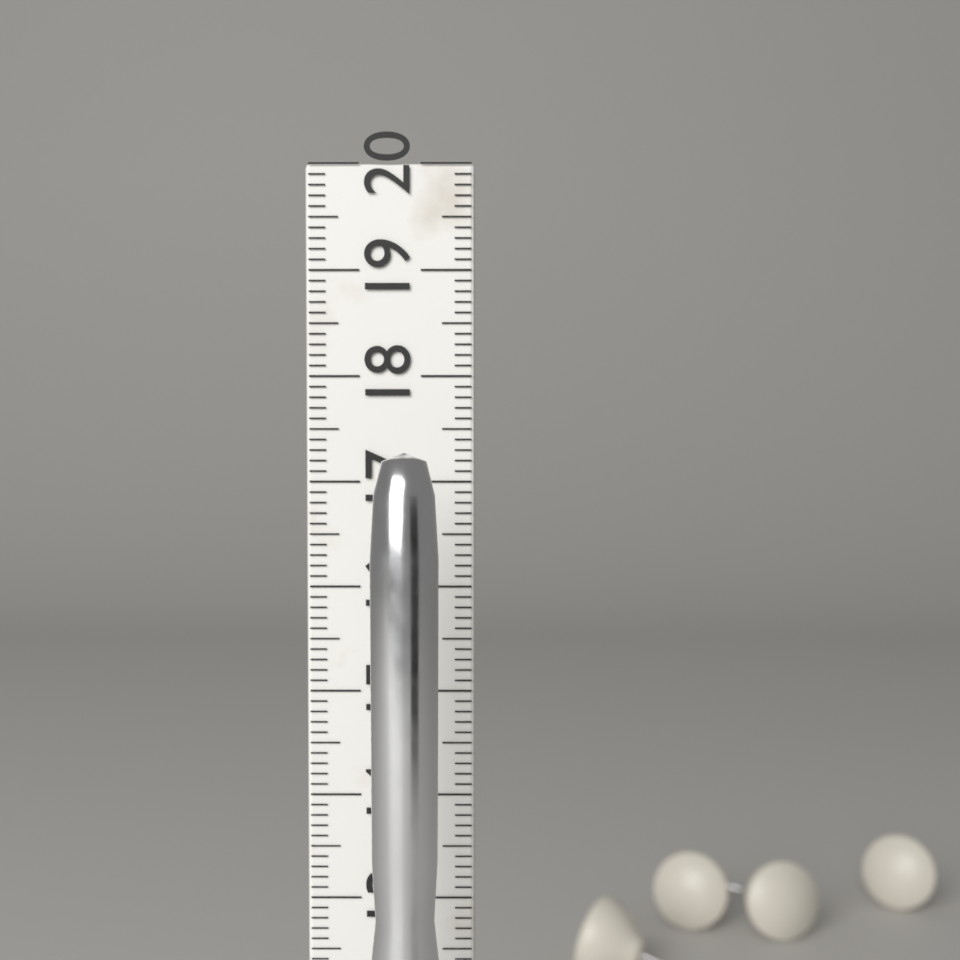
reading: 17.3 cm
